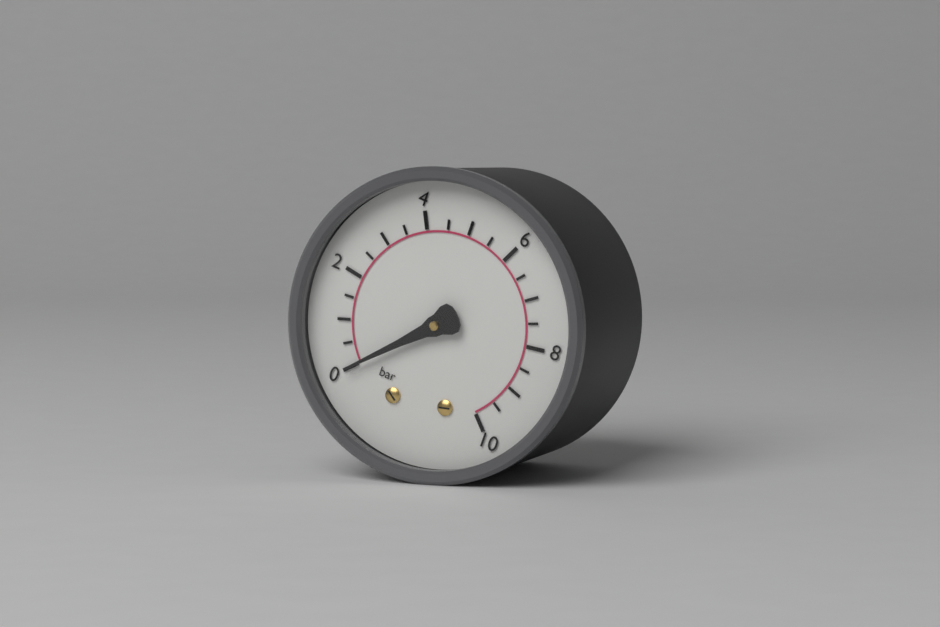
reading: 0.0 bar
